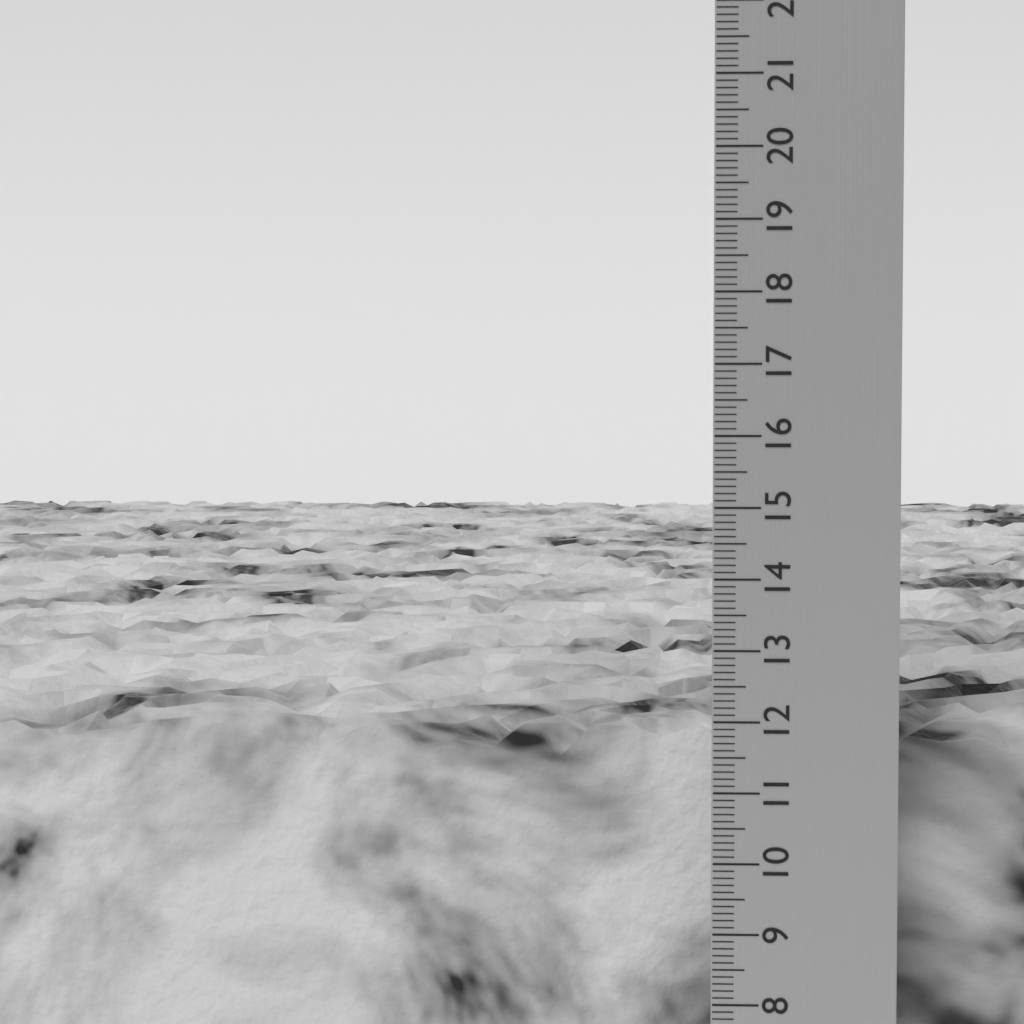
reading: 11.8 cm
